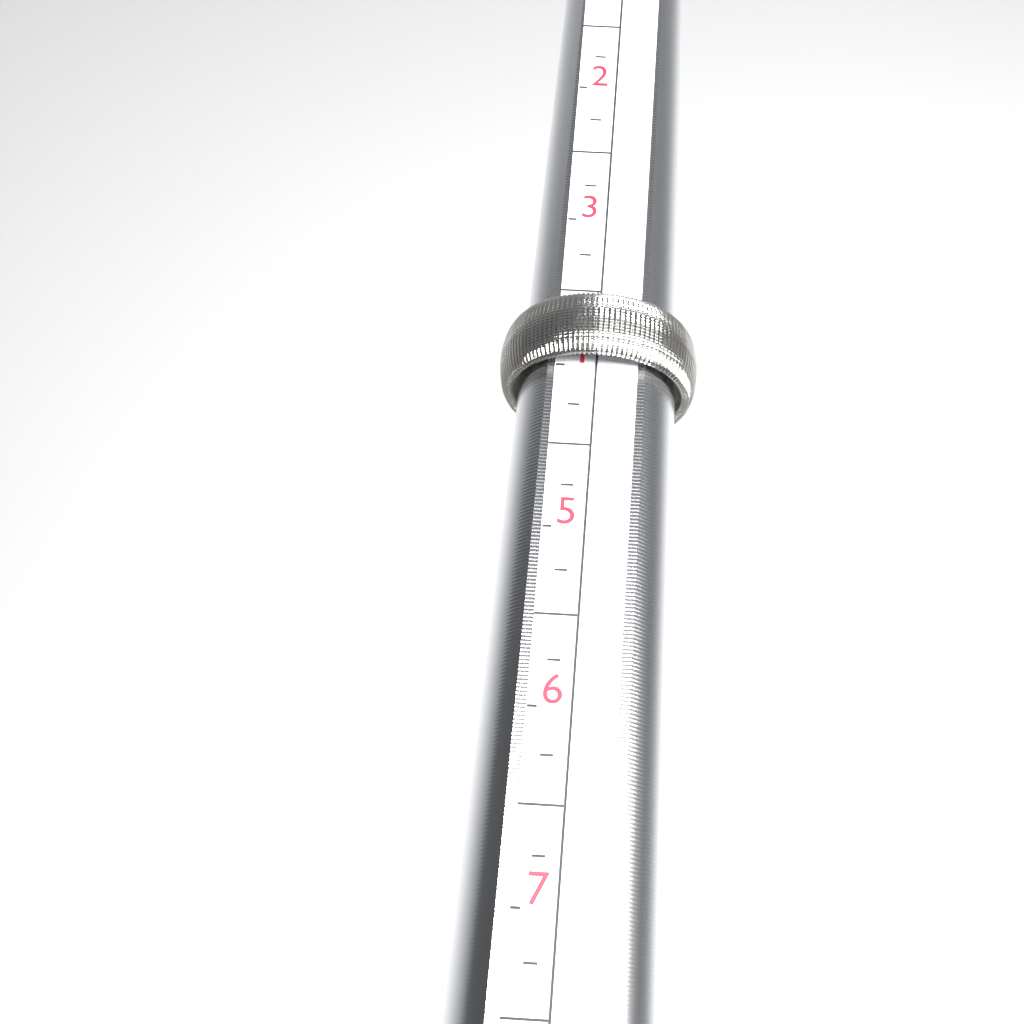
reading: 4.00 (no unit)
